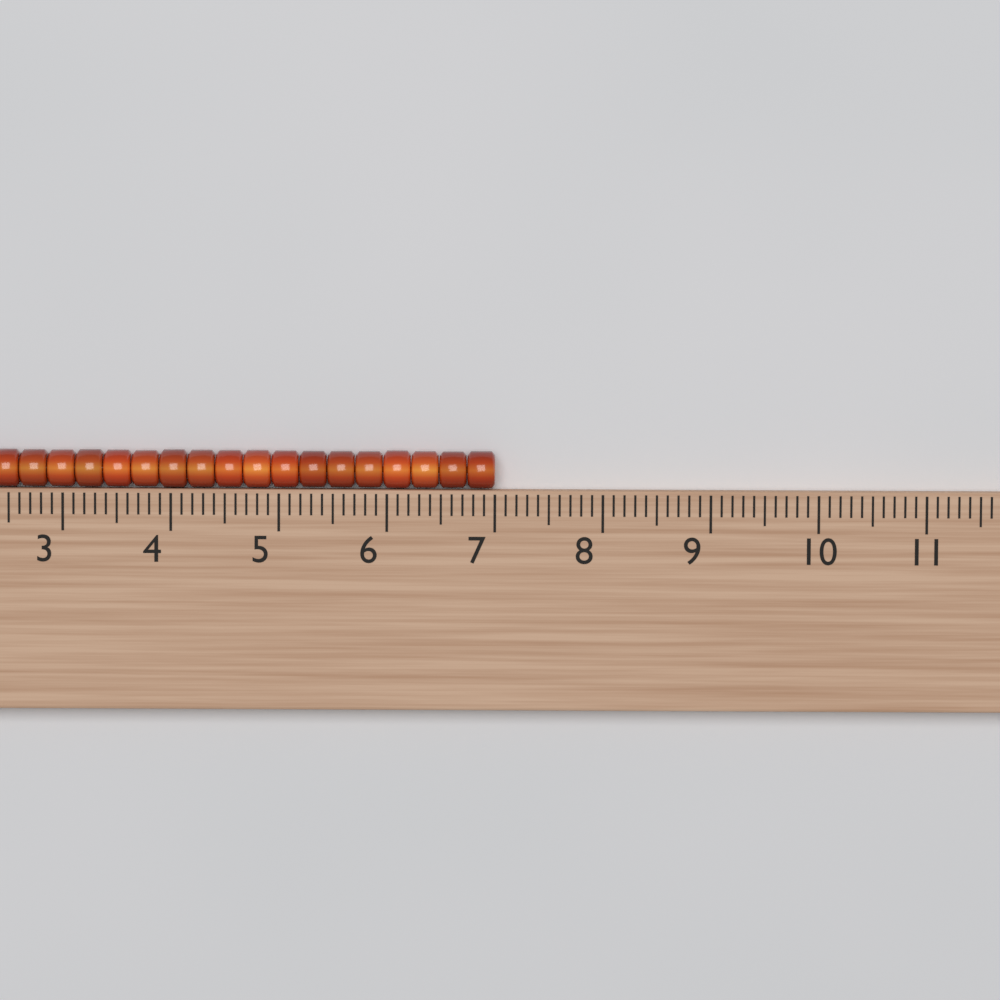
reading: 7.0 (no unit)
